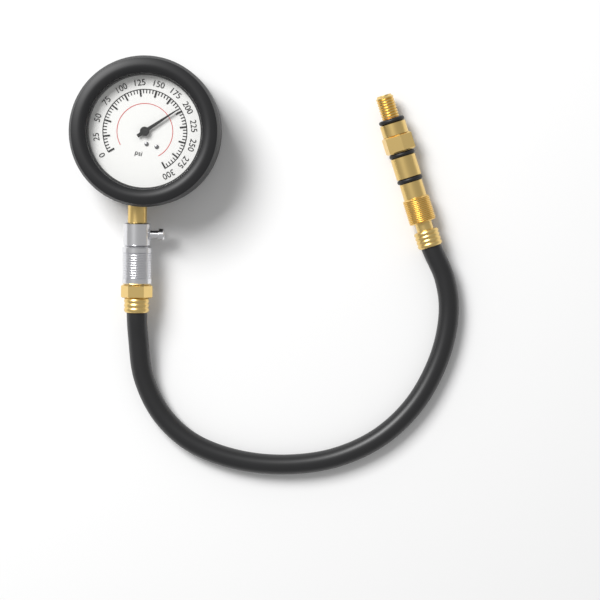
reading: 195 psi
